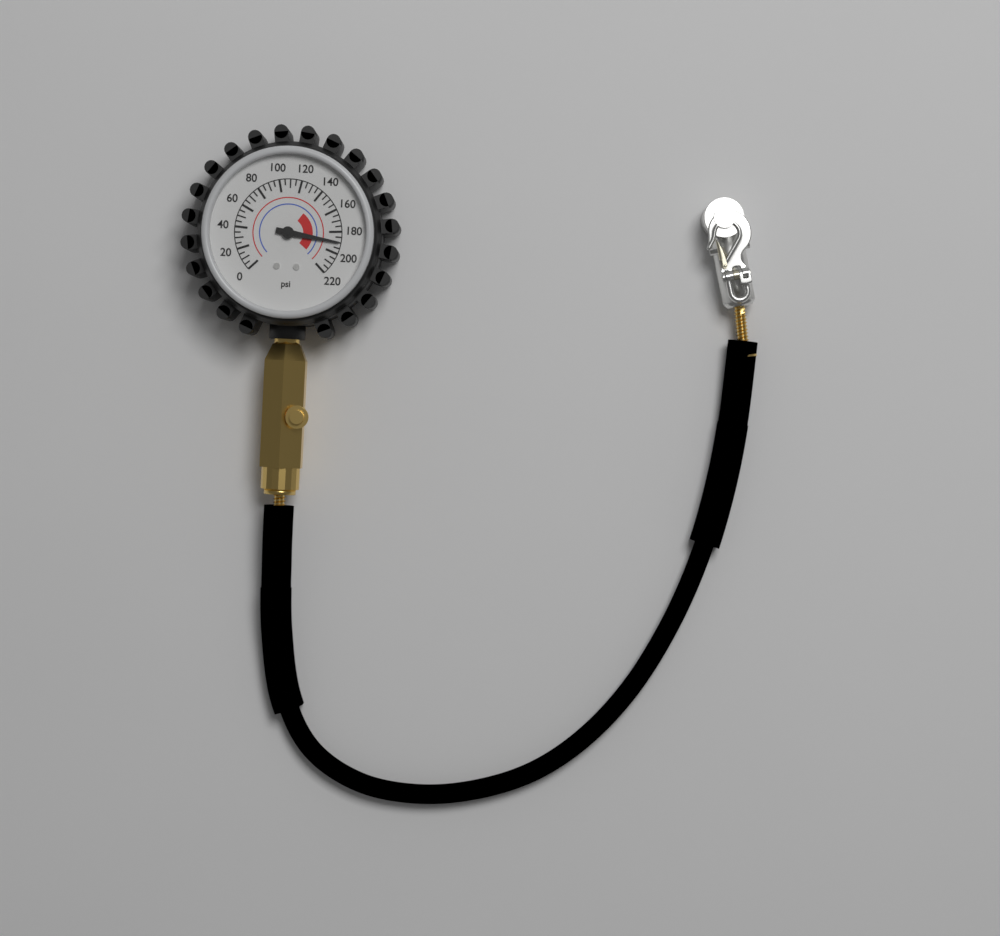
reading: 190 psi
